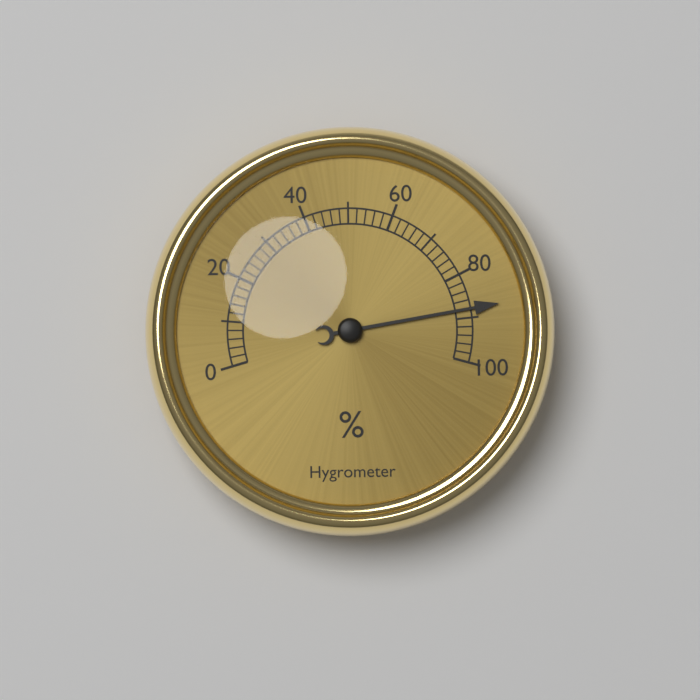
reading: 88 %
